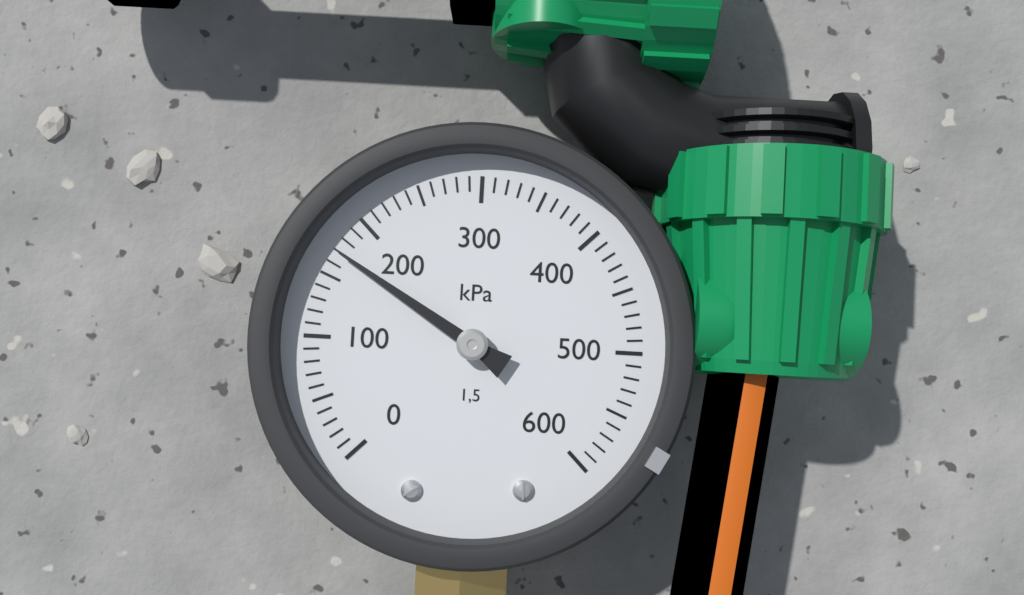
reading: 170 kPa
